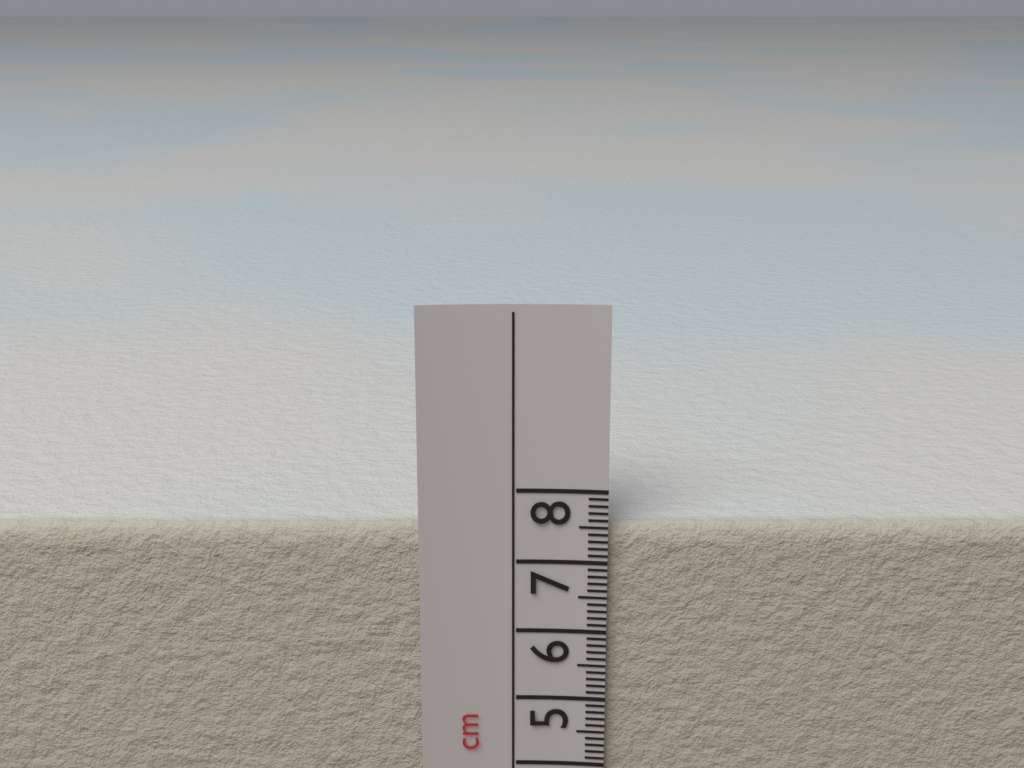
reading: 7.5 cm
